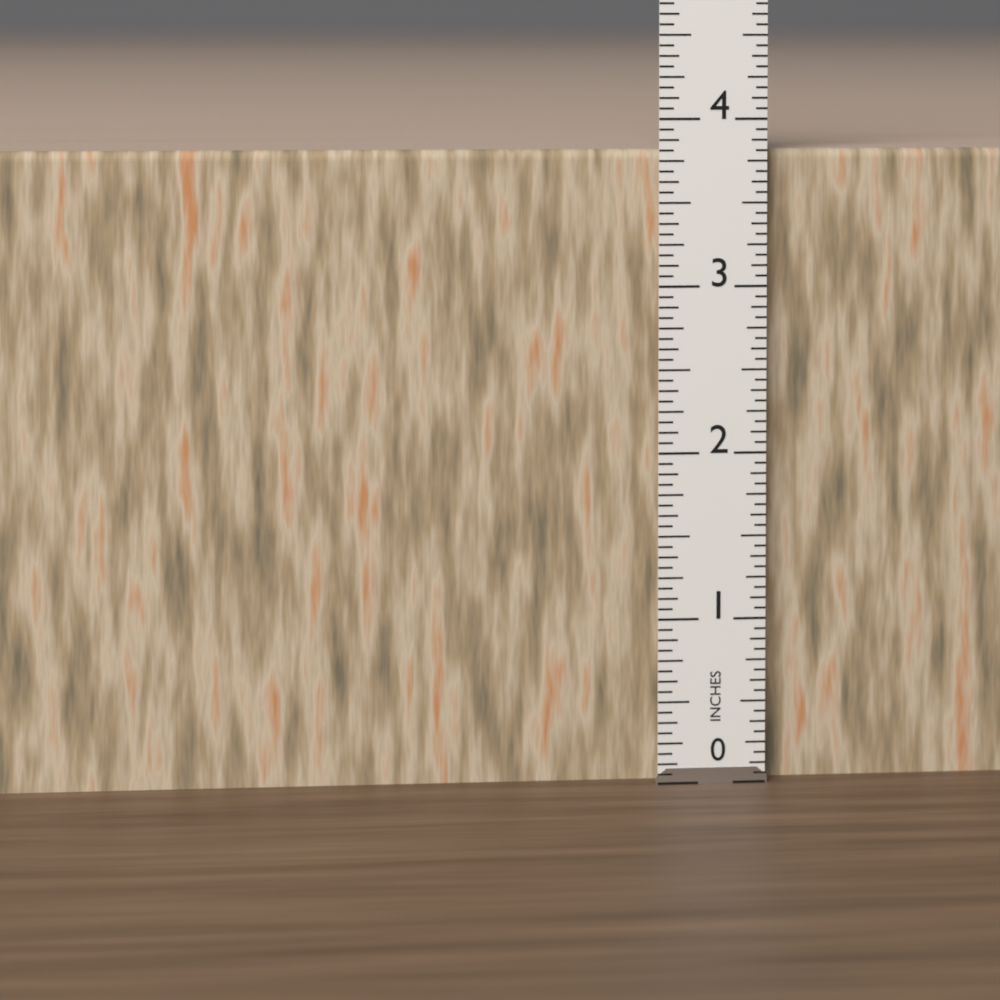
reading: 3.8125 in
